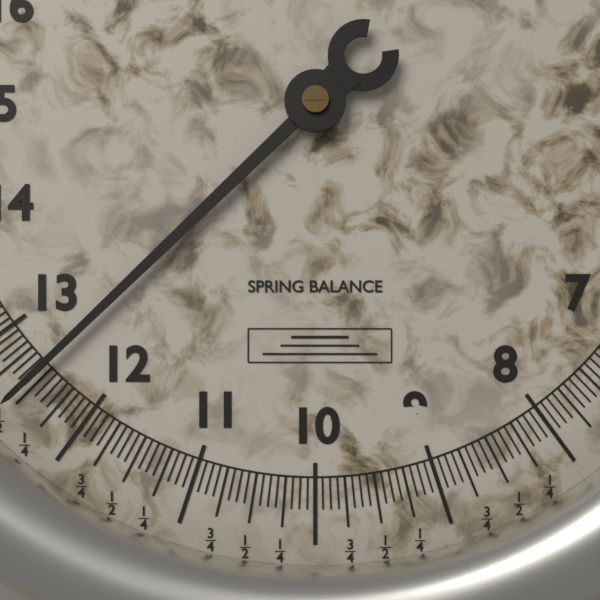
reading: 12.5625 (no unit)
